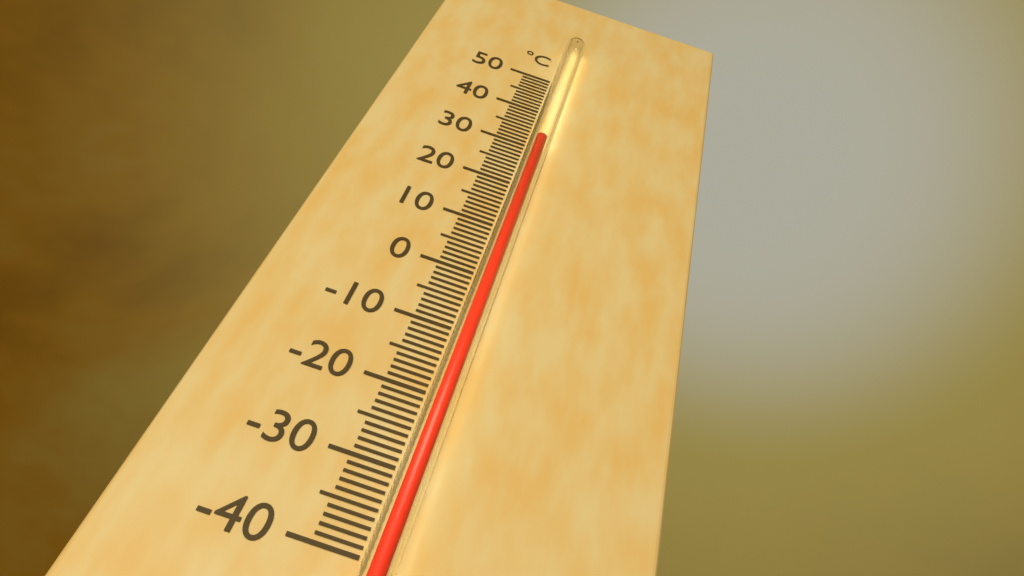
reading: 30 °C
